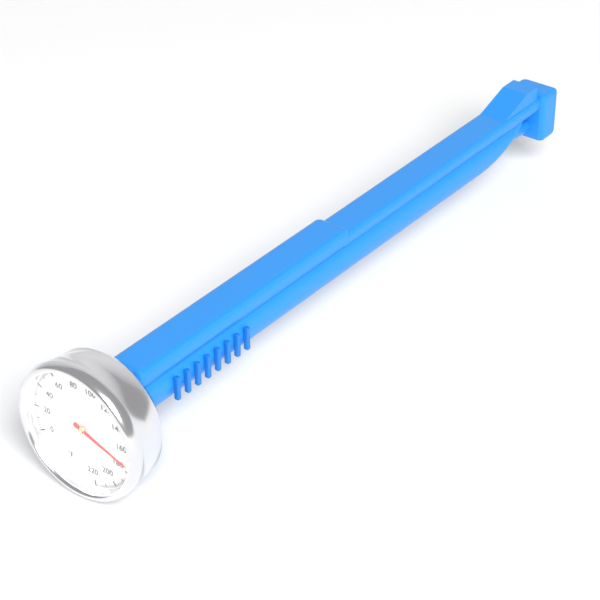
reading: 174 °F
